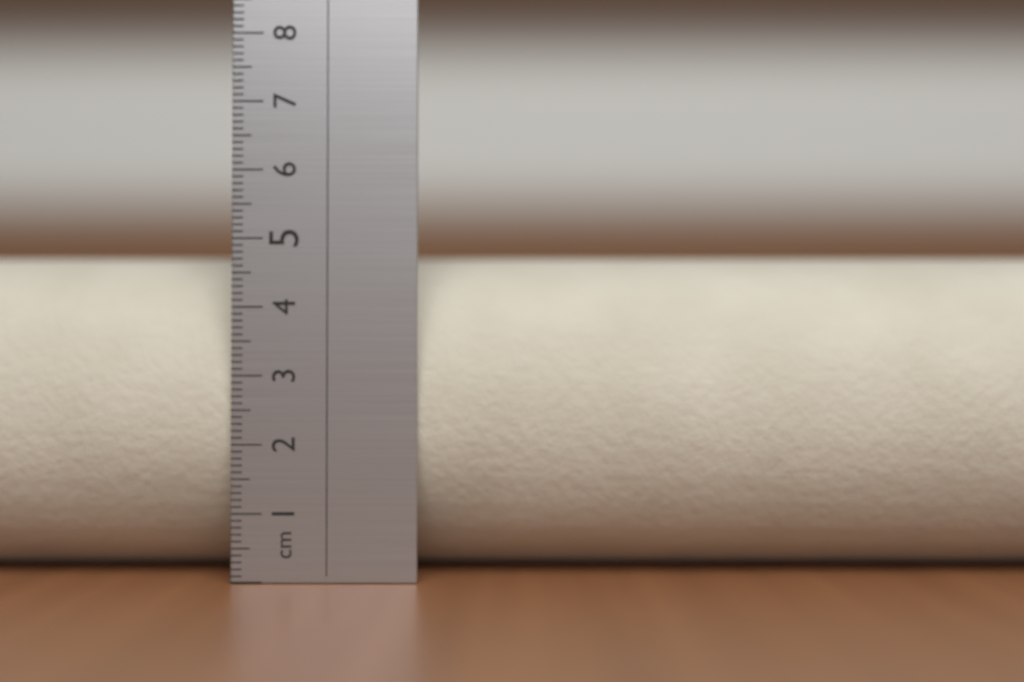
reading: 4.9 cm
